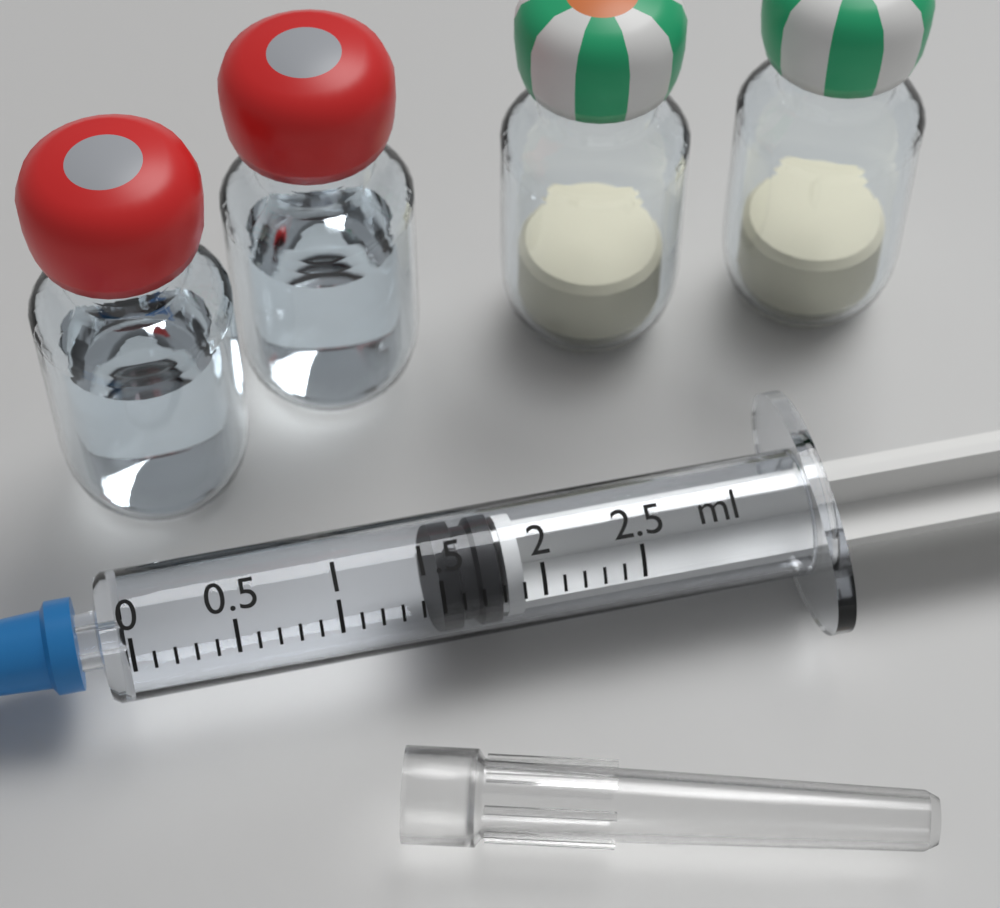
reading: 1.5 ml
